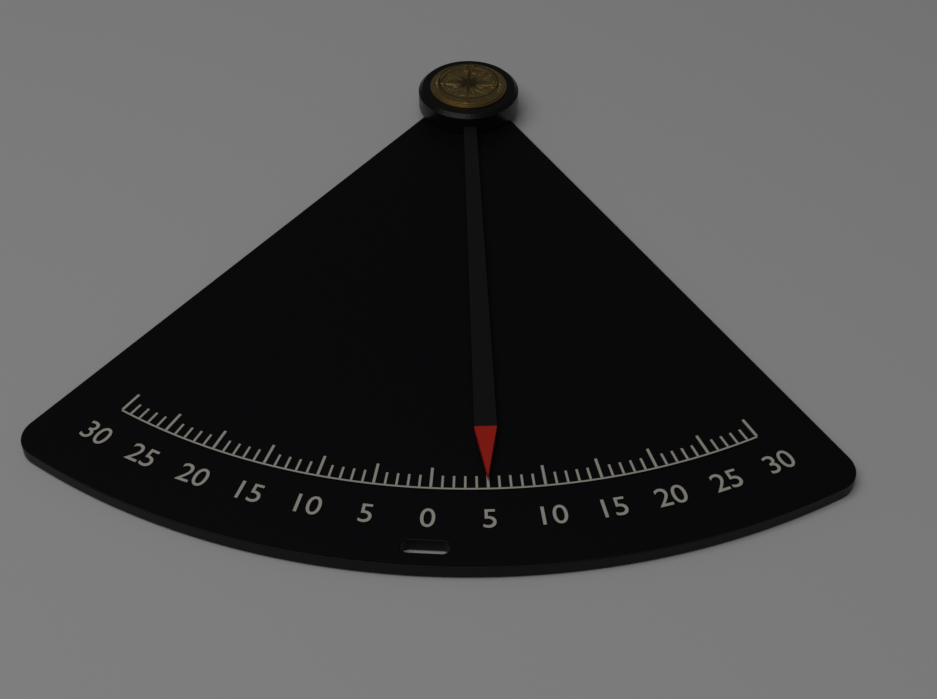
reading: 5 (no unit)
